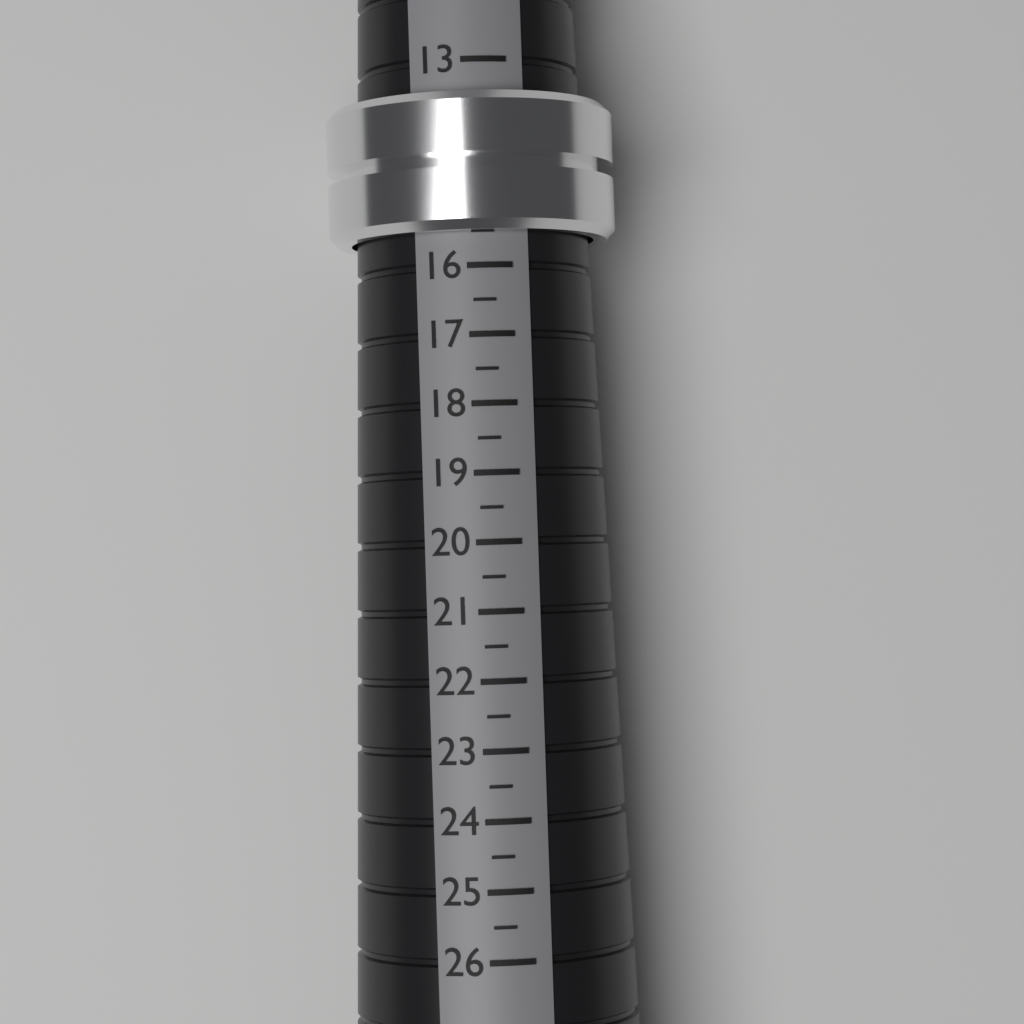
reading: 15.5 (no unit)
